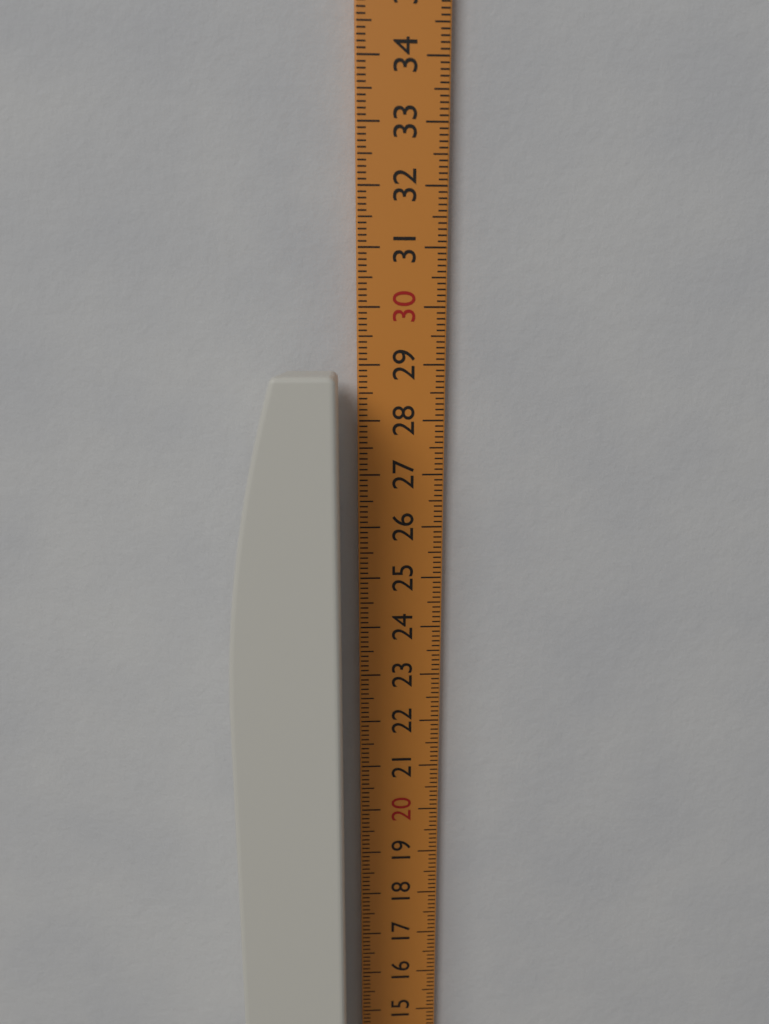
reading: 28.9 cm
